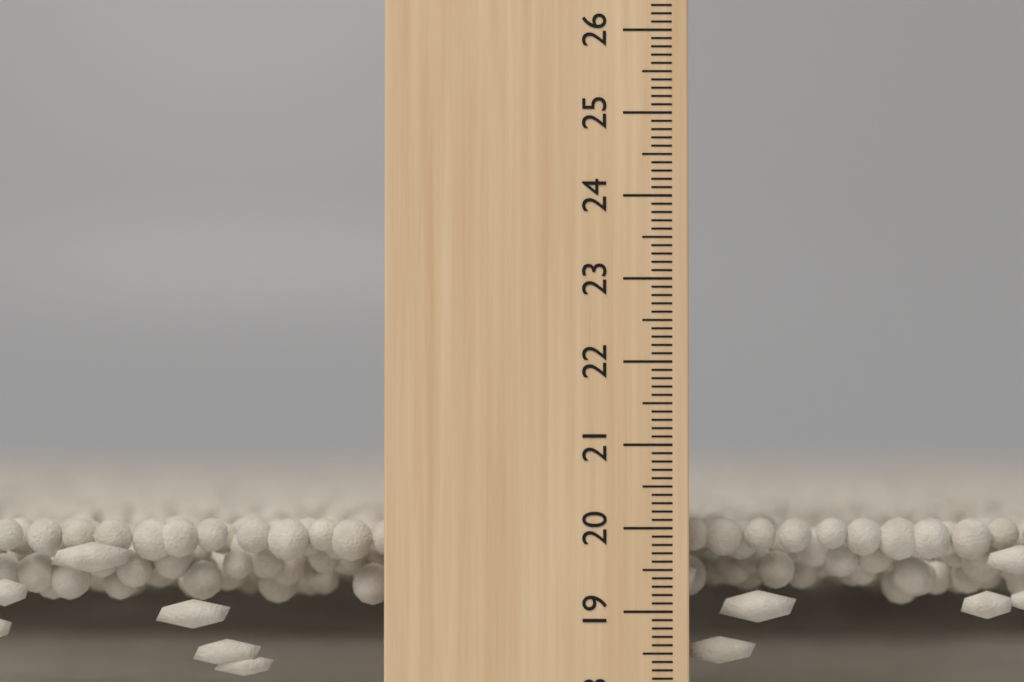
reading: 20.1 cm
